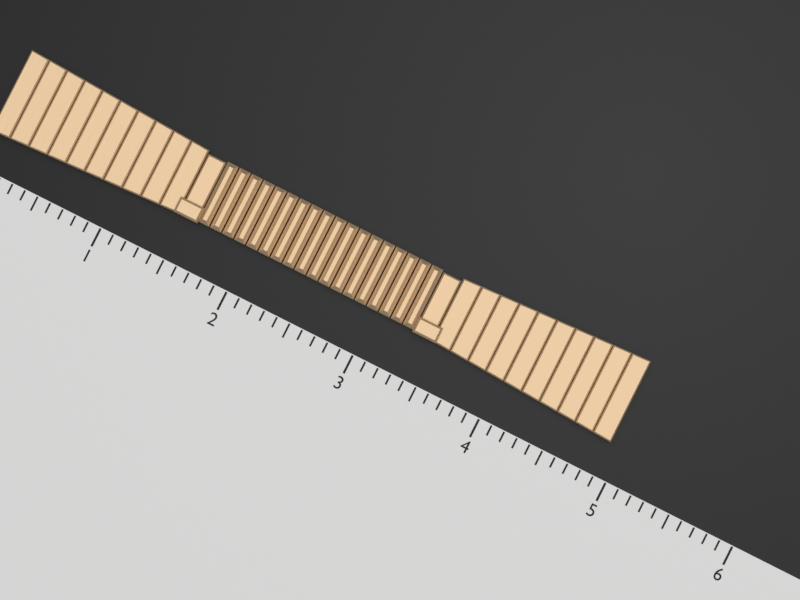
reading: 4.9 (no unit)
